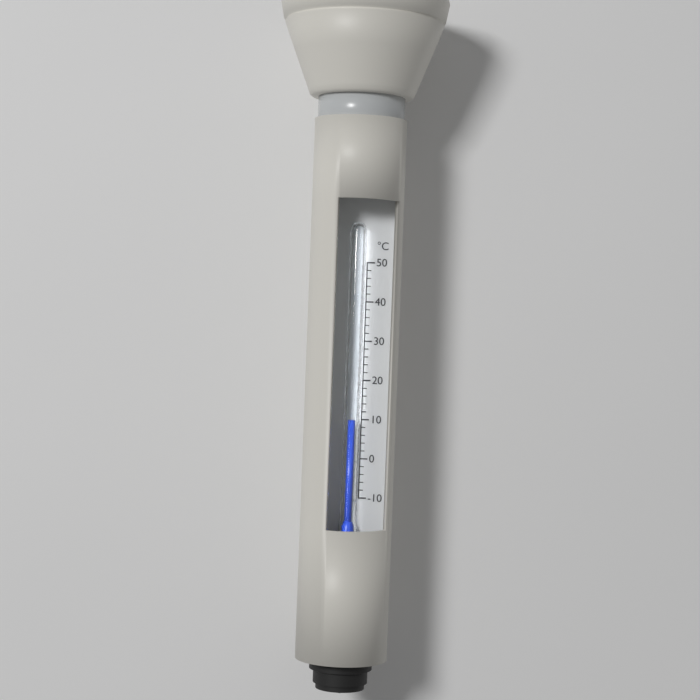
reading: 10 °C
